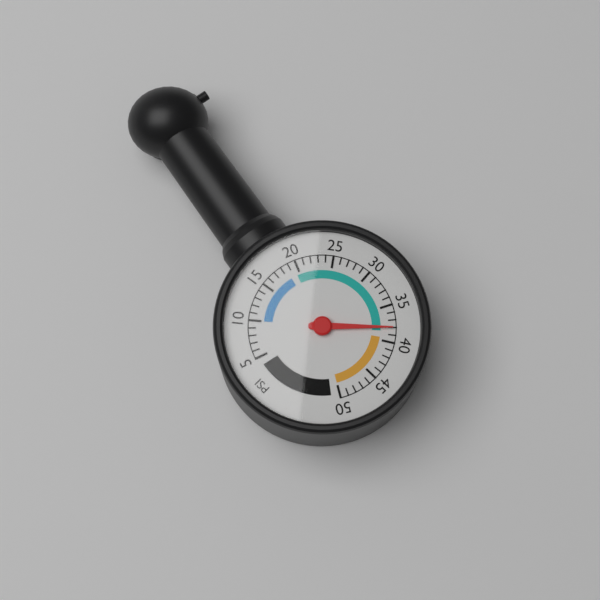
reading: 38 psi
